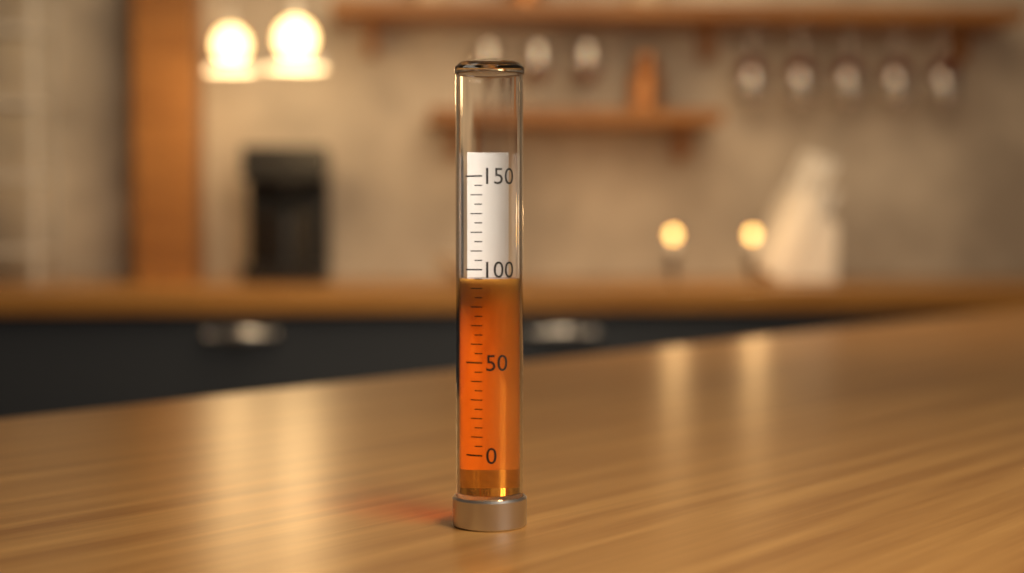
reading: 95 (no unit)
